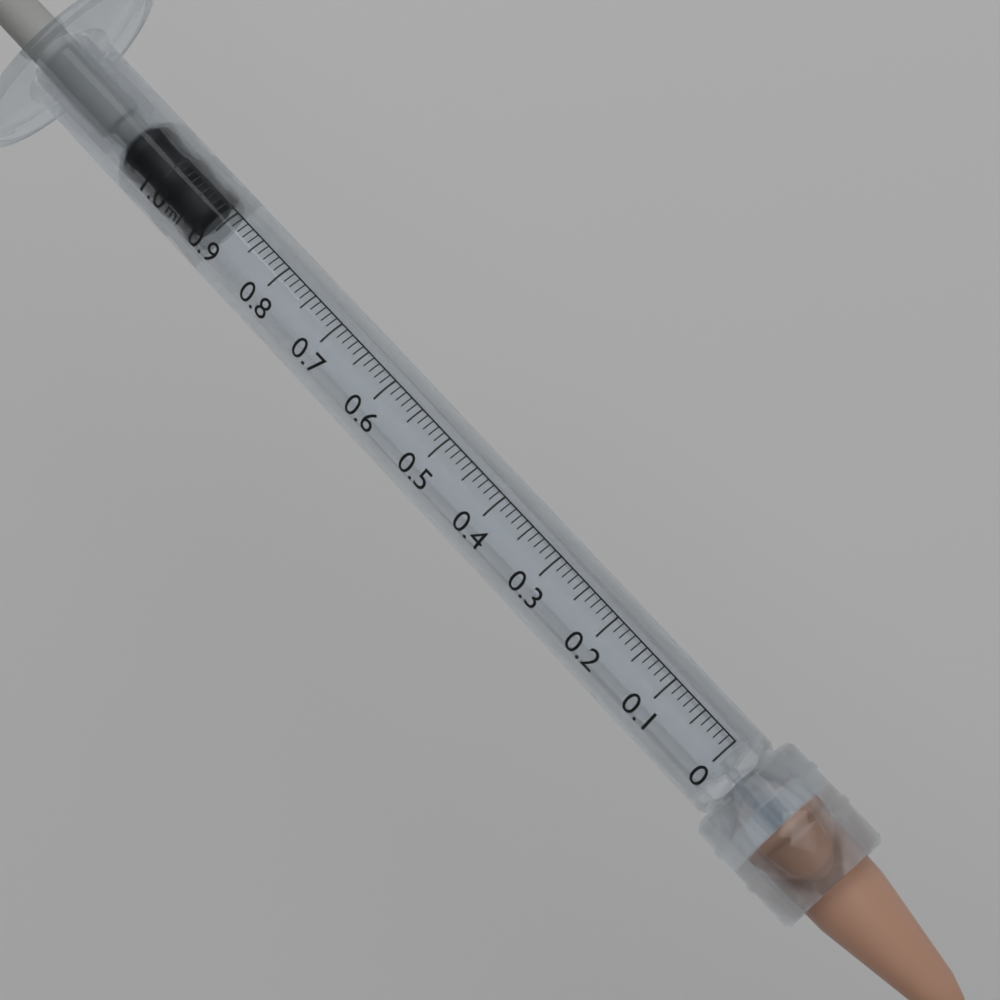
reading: 0.92 ml
